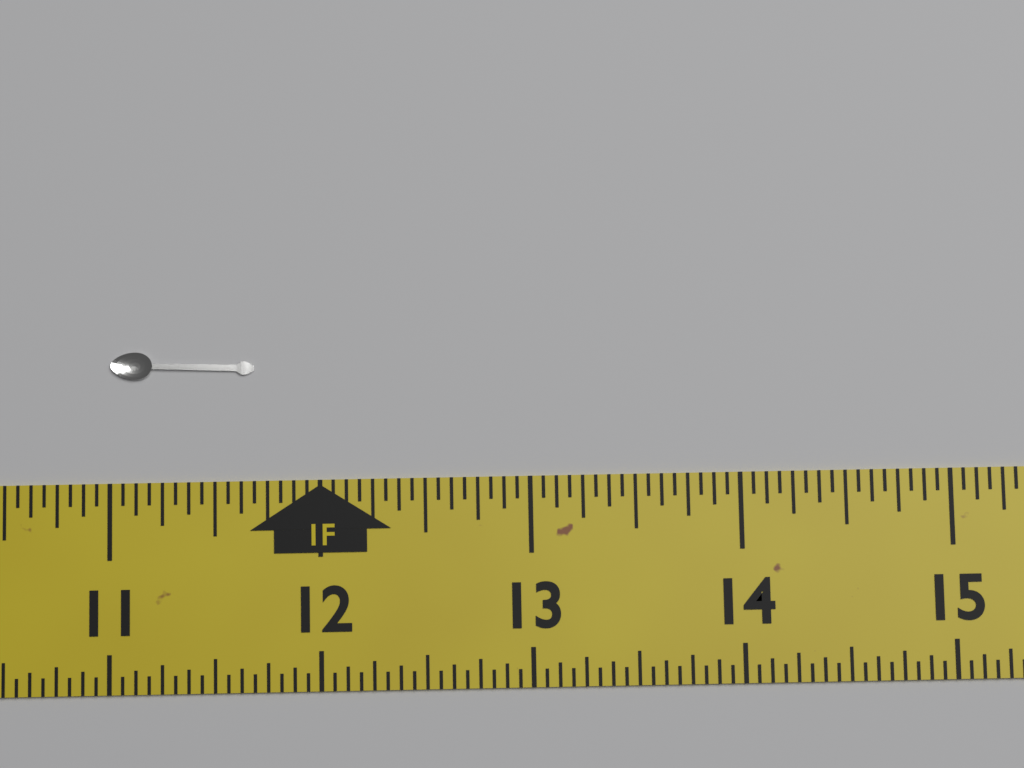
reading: 11.6875 in
